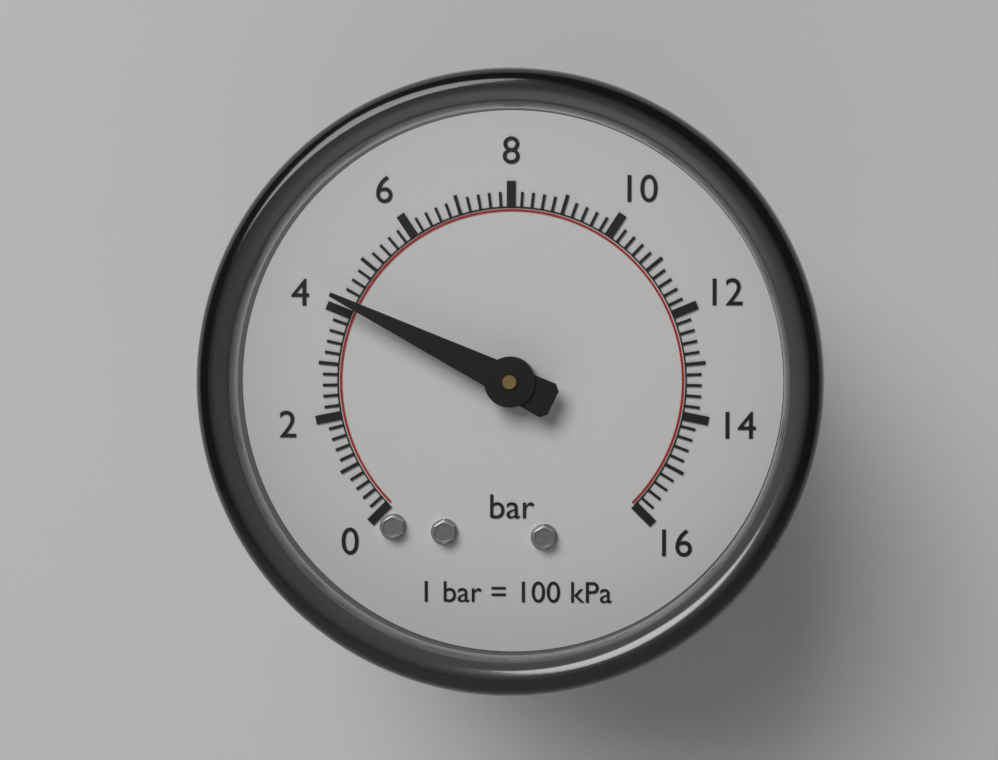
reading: 4.2 bar
